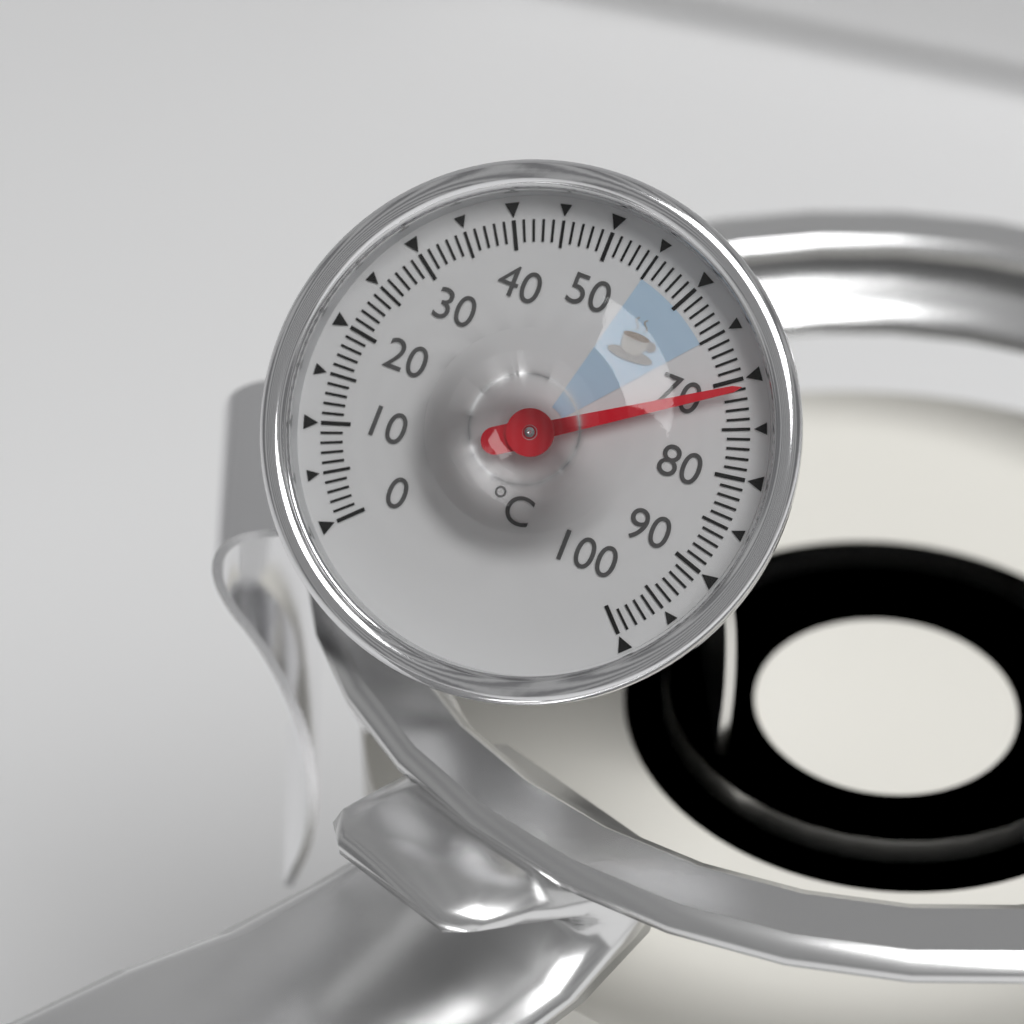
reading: 71 °C
